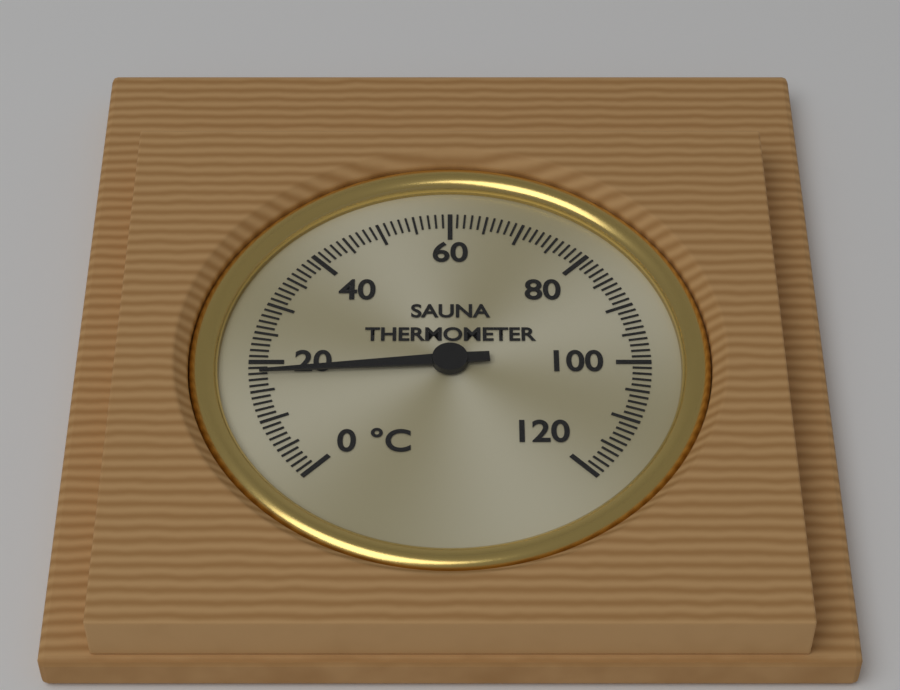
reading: 18 °C
